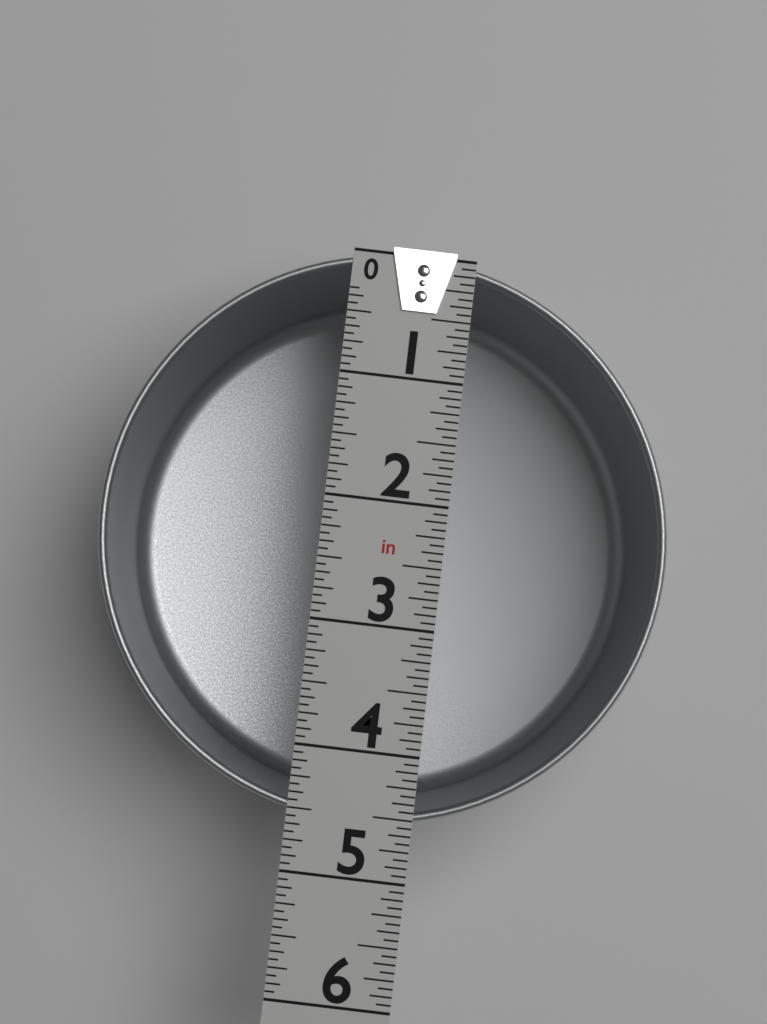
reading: 4.5625 in
